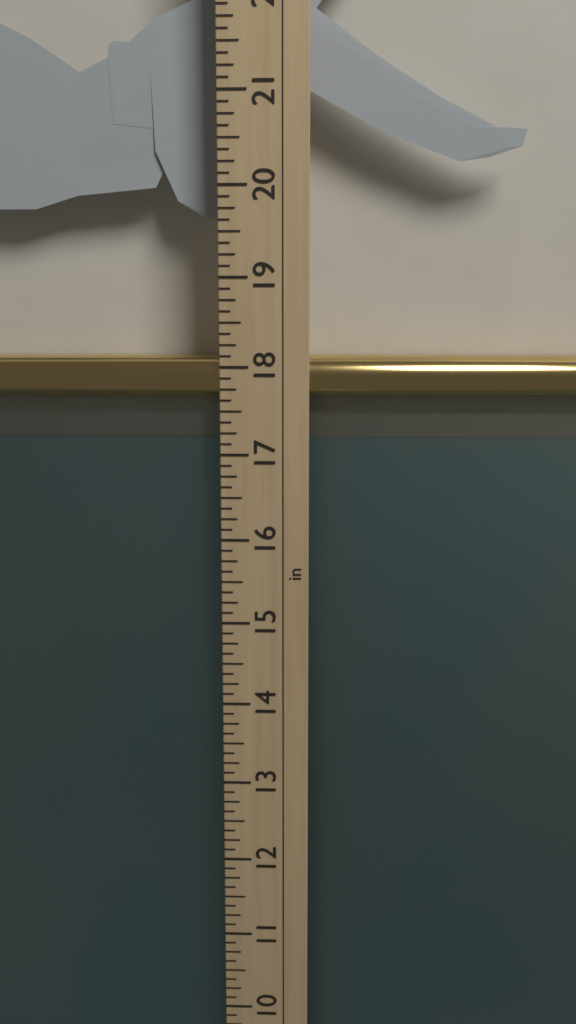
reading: 18.125 in
